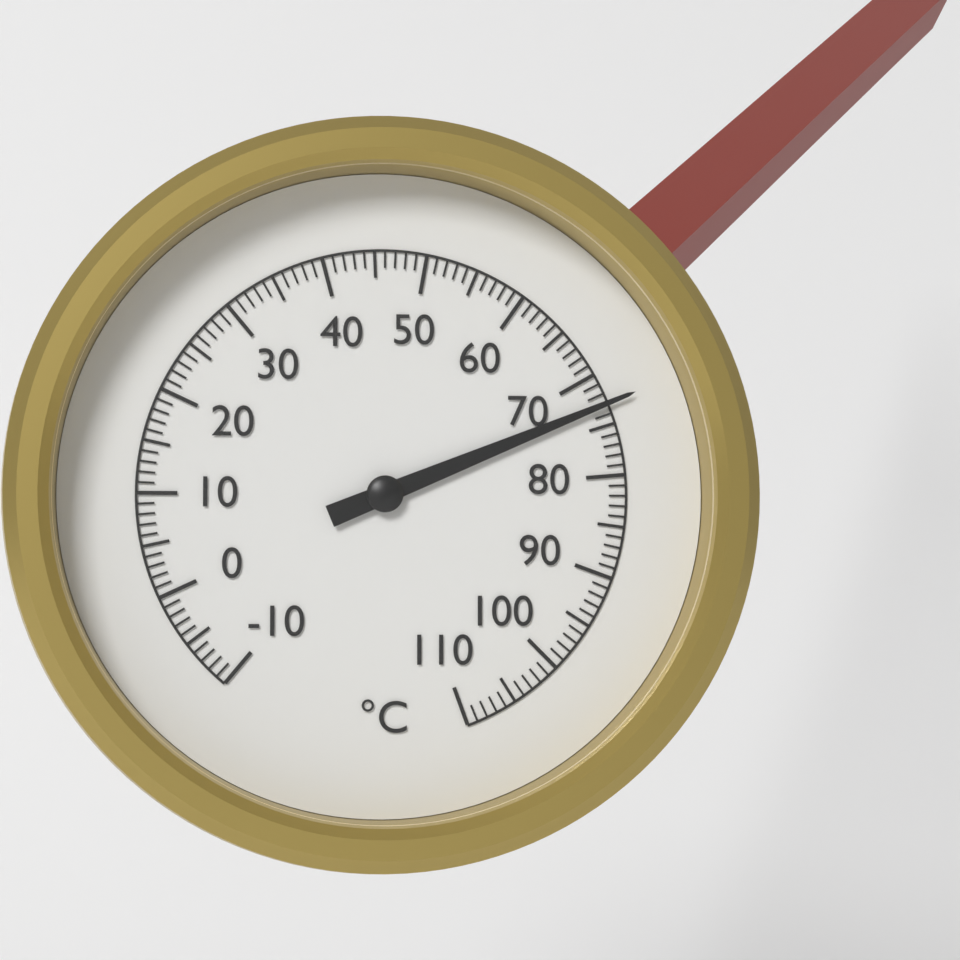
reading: 73 °C
